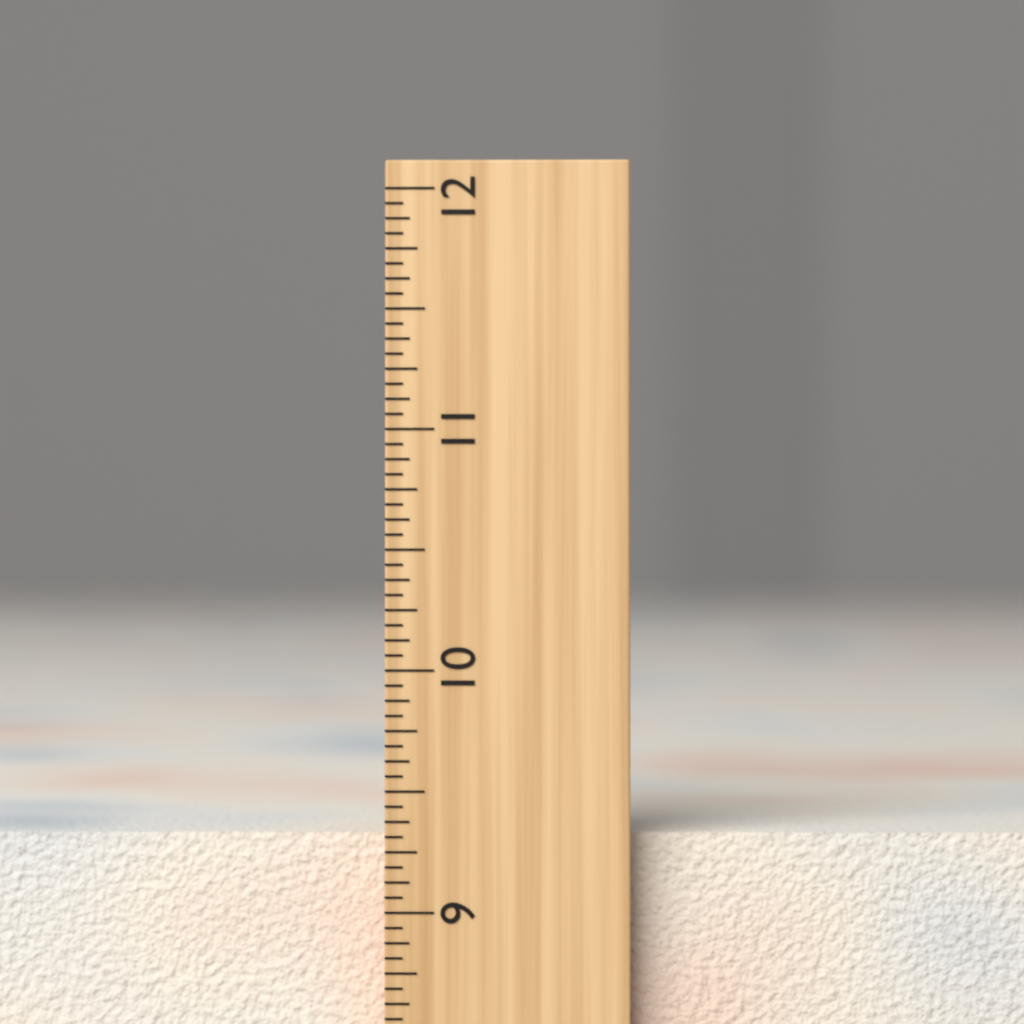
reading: 9.3125 inch
